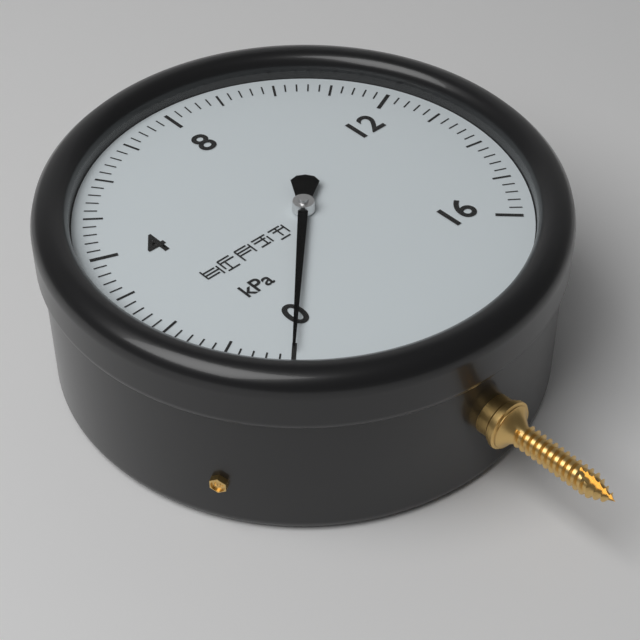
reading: 0.0 kPa
